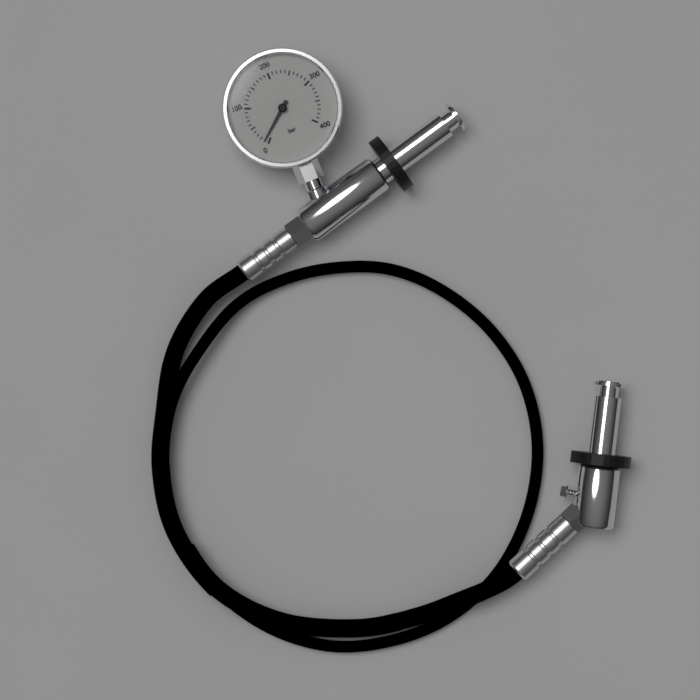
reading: 10 bar
